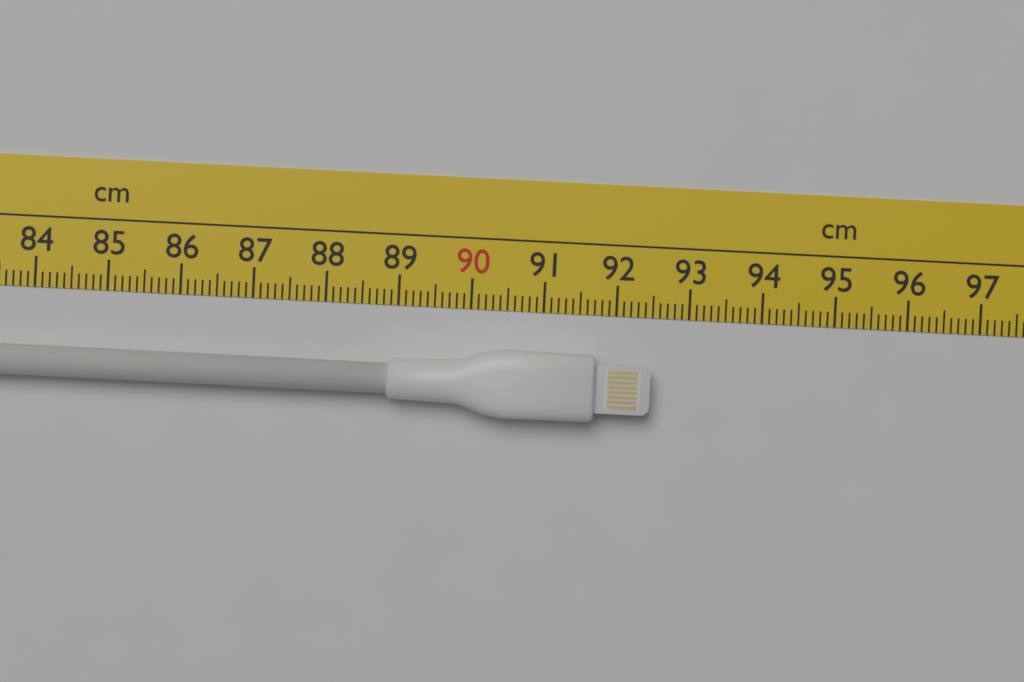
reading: 92.5 cm
